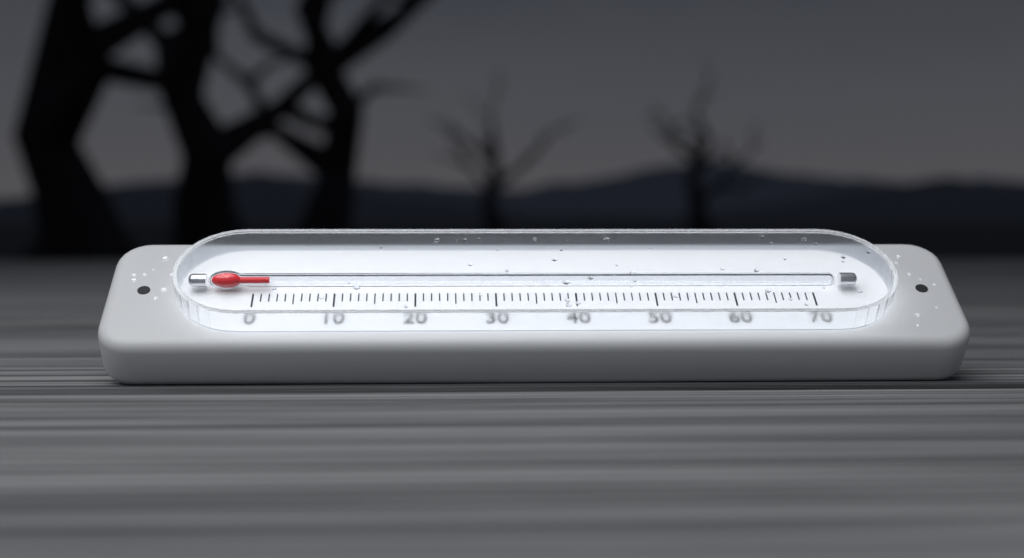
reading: 2 (no unit)
